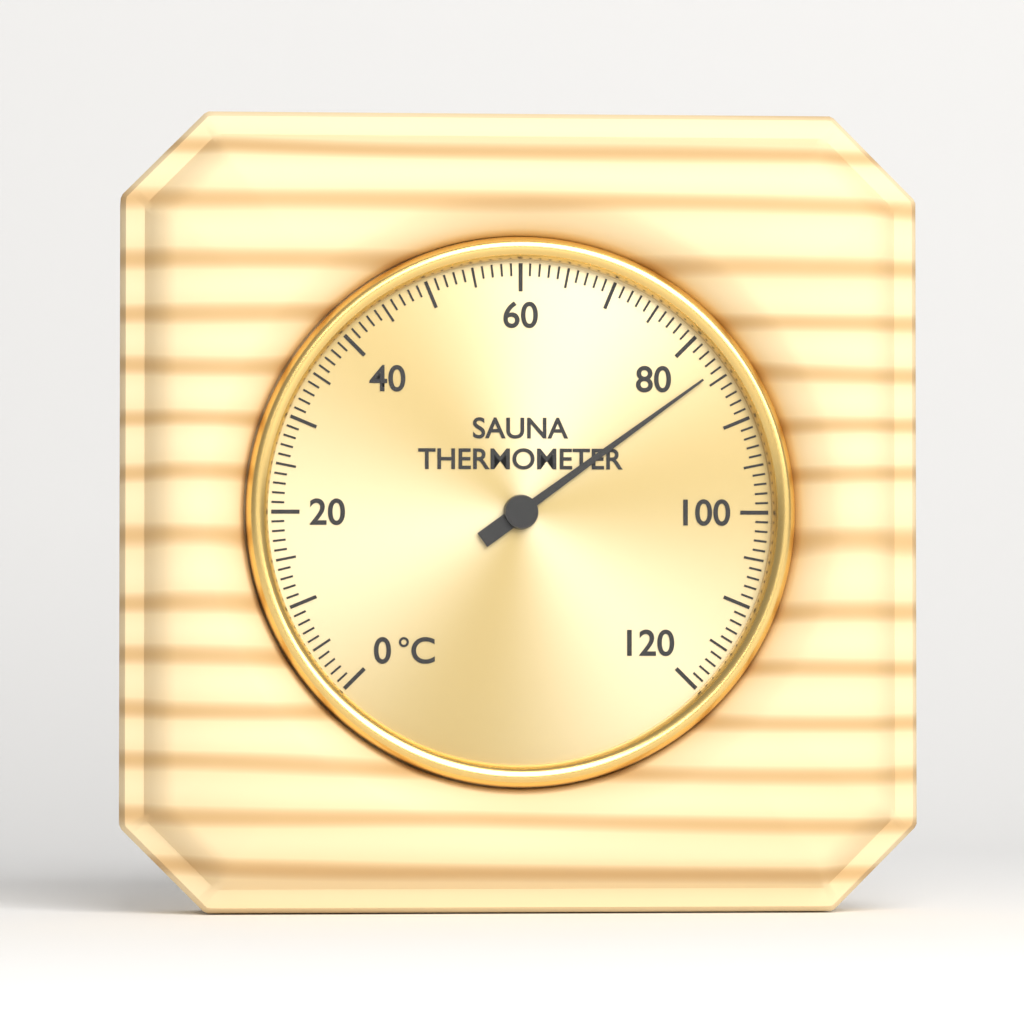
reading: 84 °C
